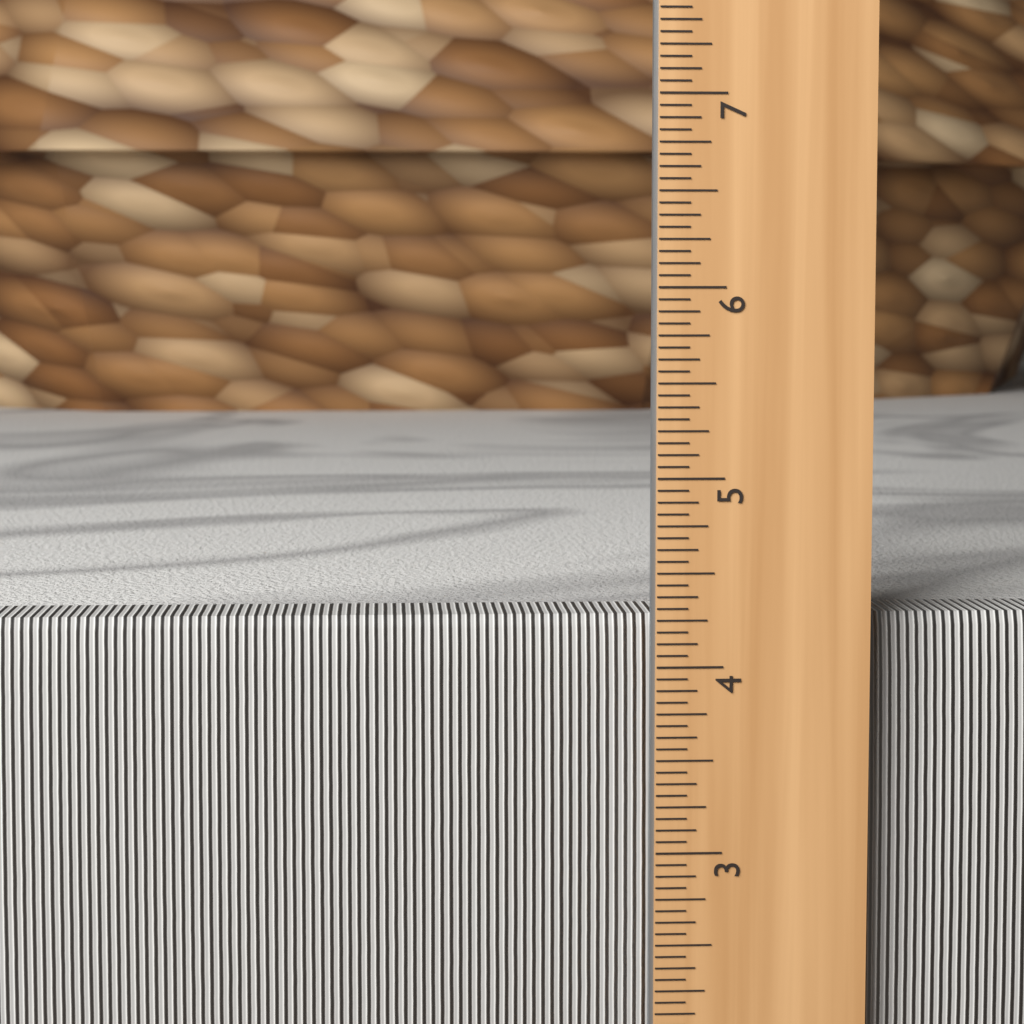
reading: 4.2500 in
